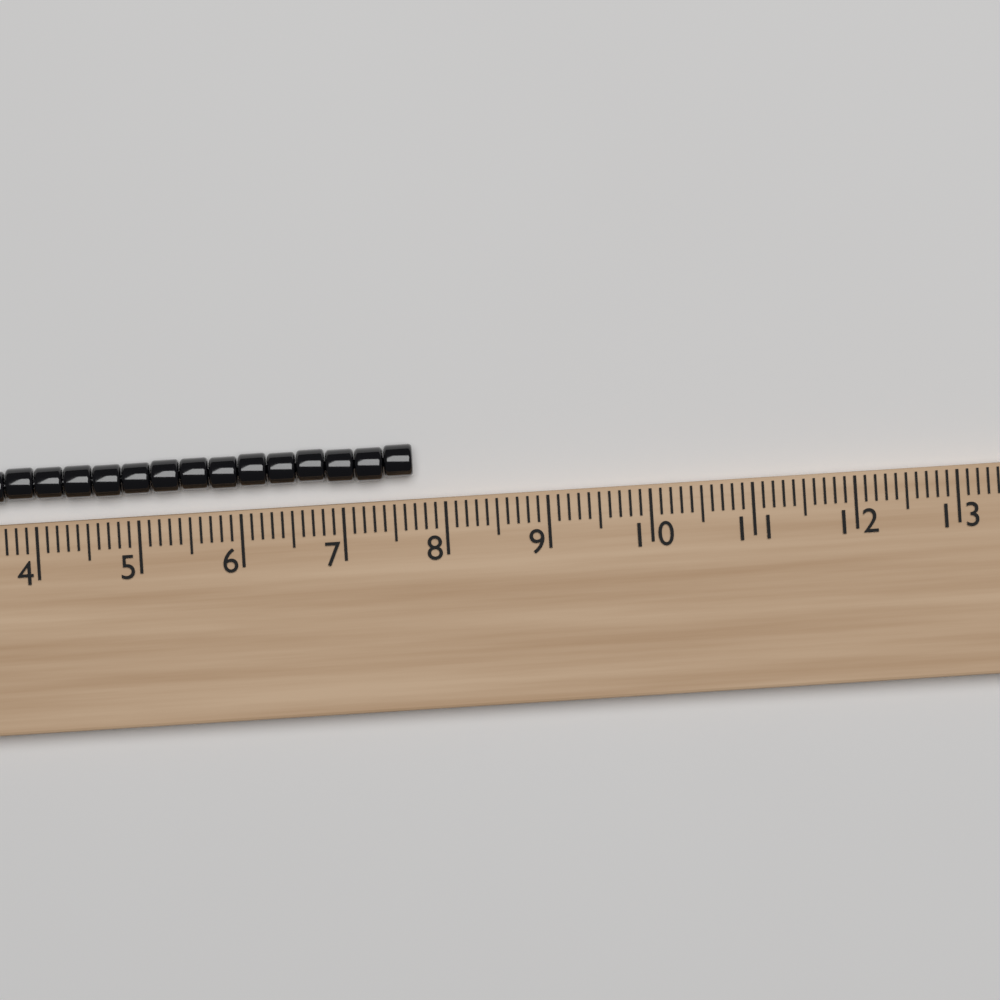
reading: 7.7 (no unit)
